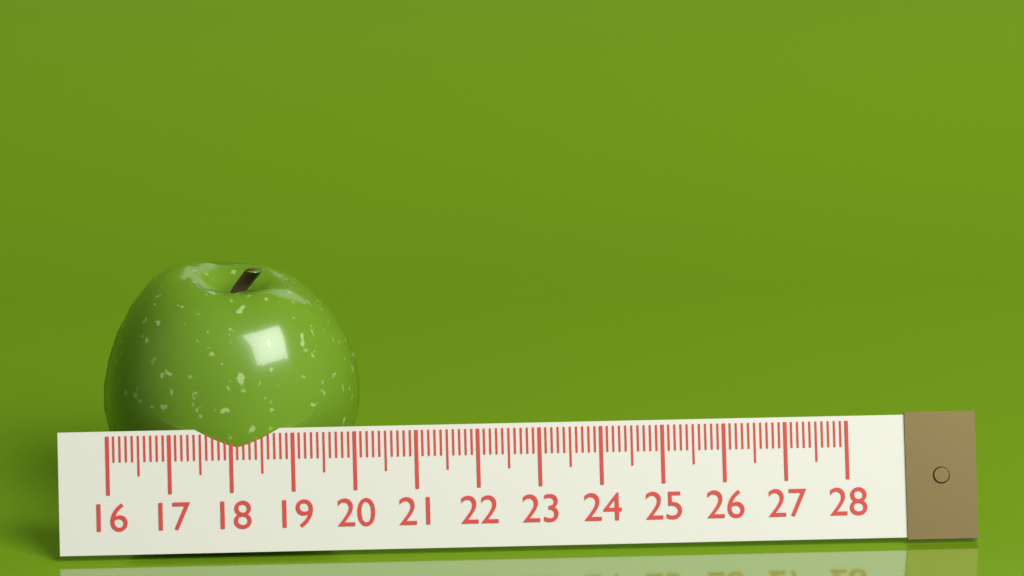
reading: 20.2 (no unit)
